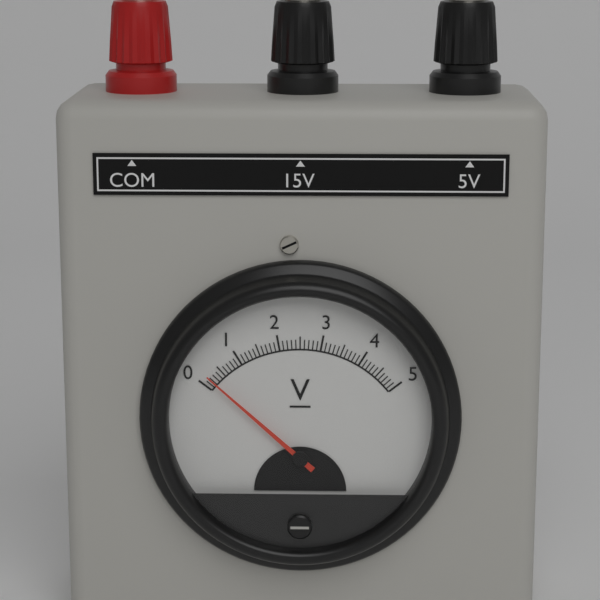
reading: 0.2 V
